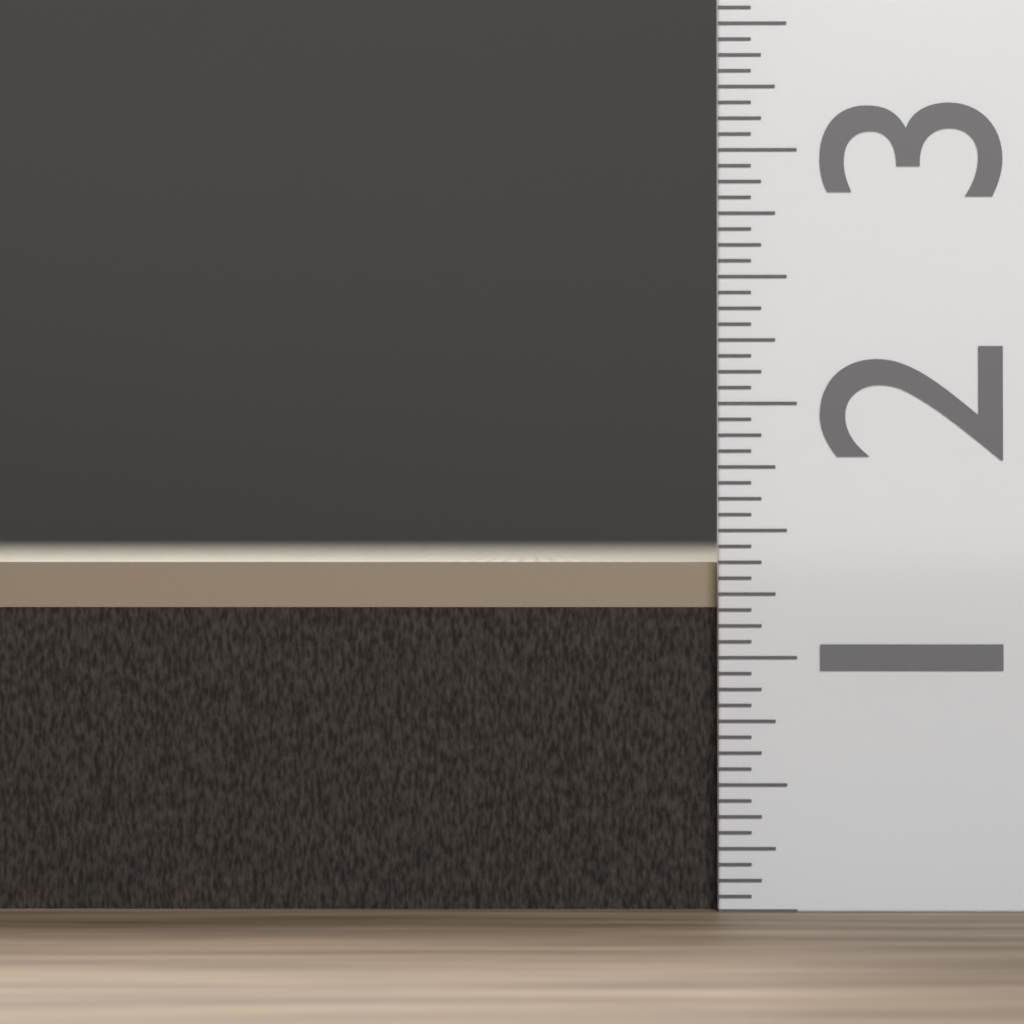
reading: 1.3750 (no unit)
